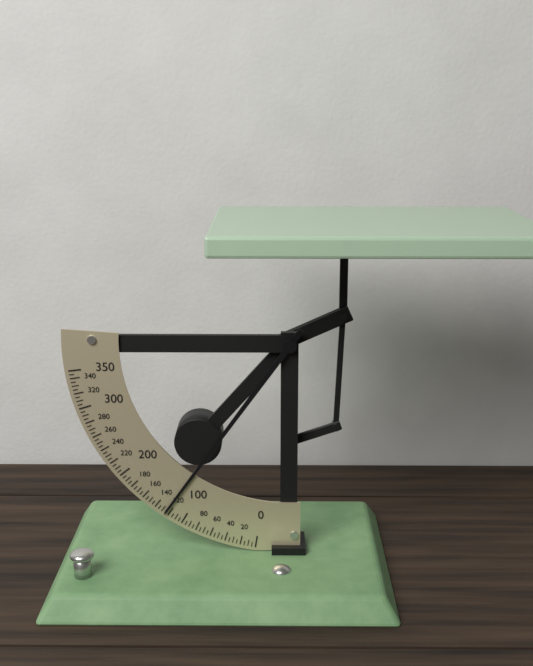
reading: 125 (no unit)
